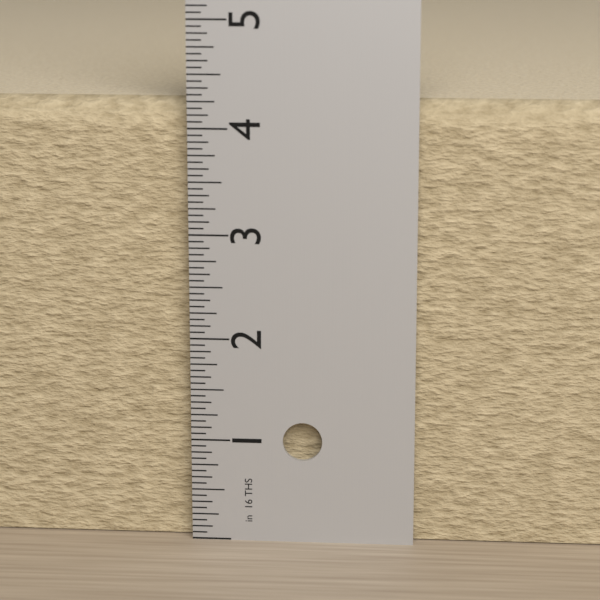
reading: 4.2500 in
